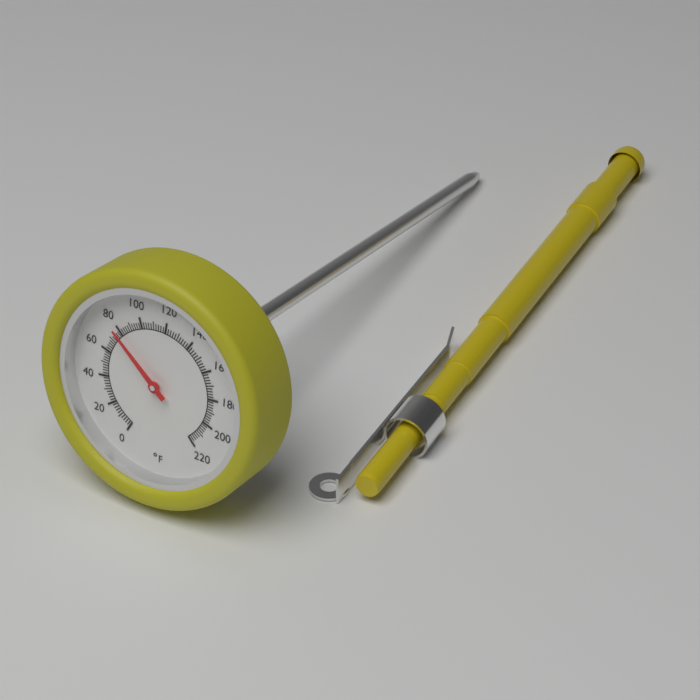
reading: 78 °F
